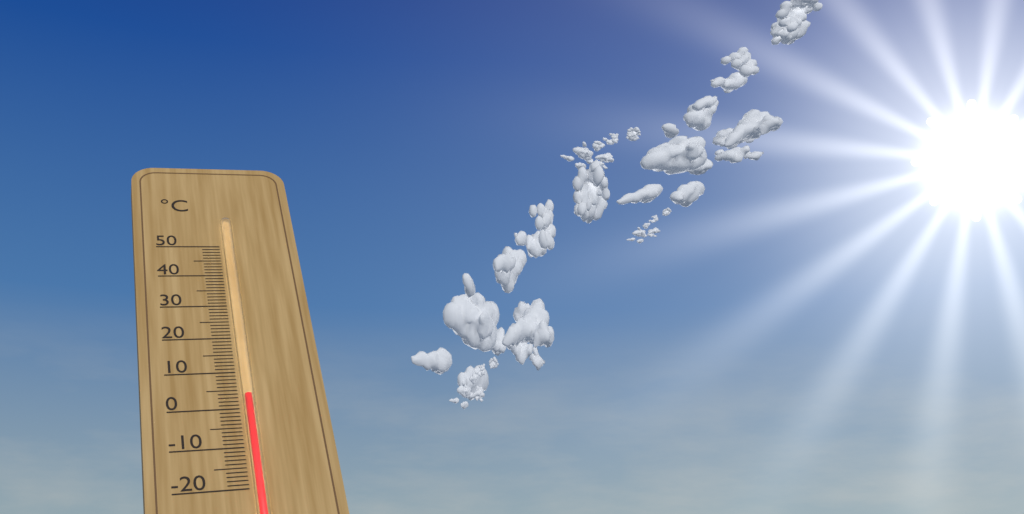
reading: 3 °C
